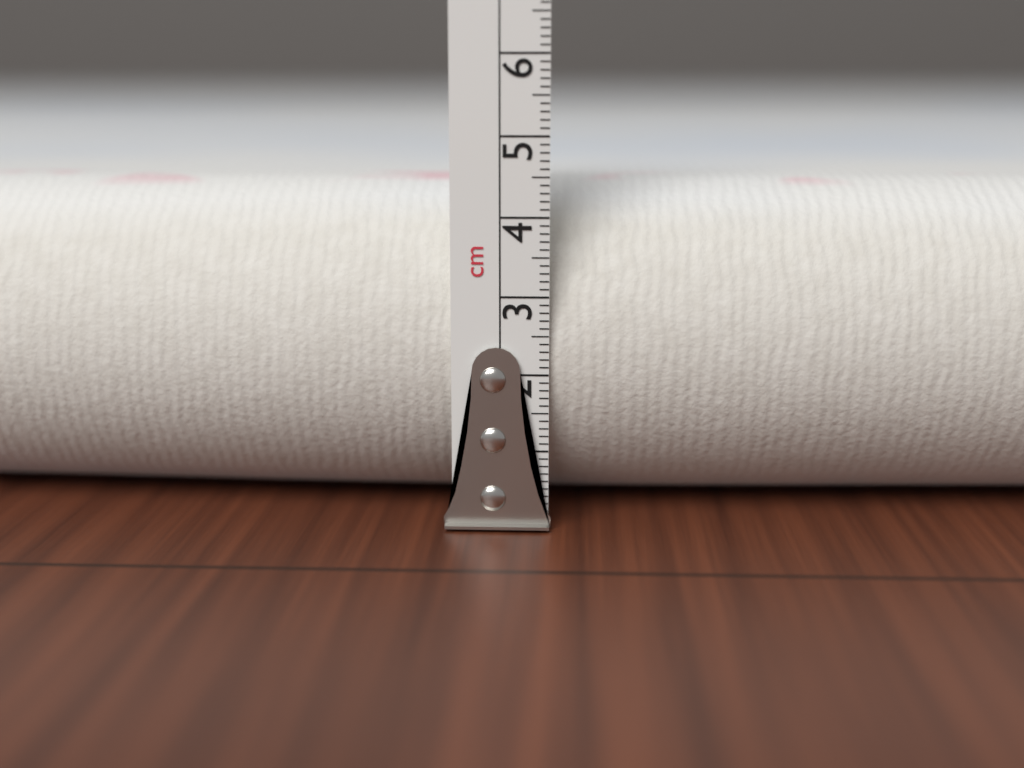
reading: 4.4 cm
